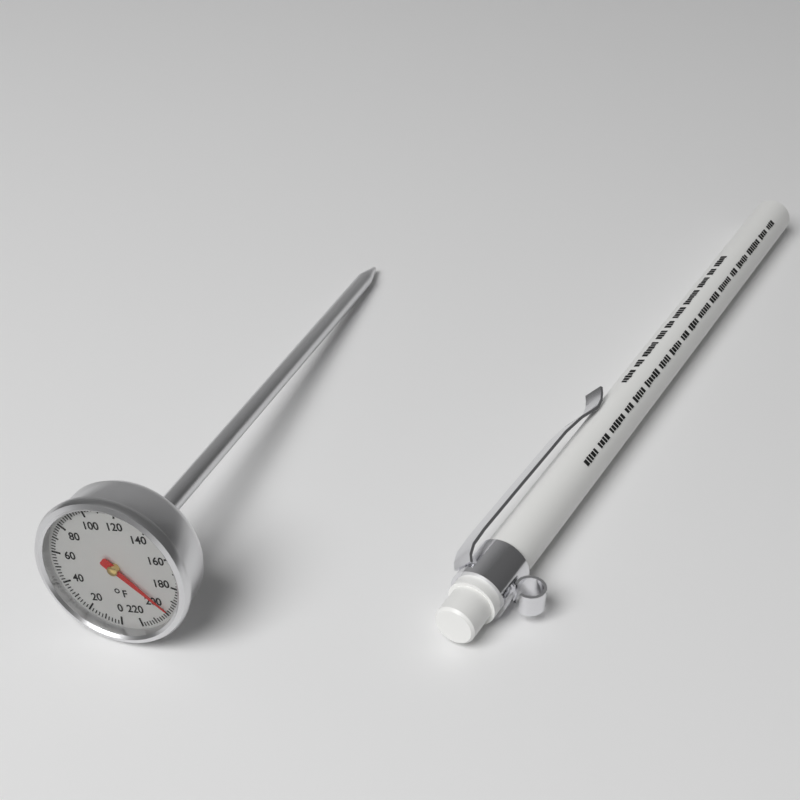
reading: 198 °F
